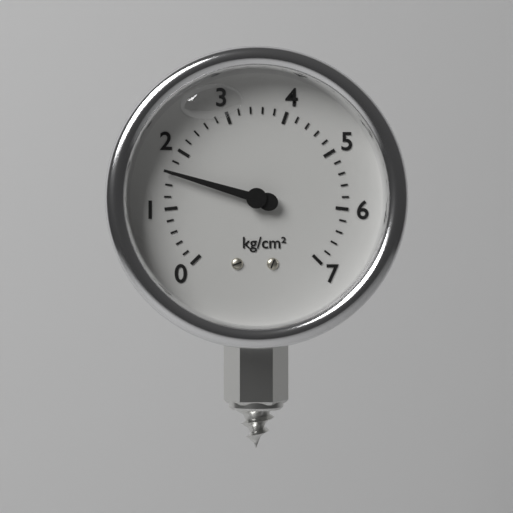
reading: 1.6 kg/cm²
